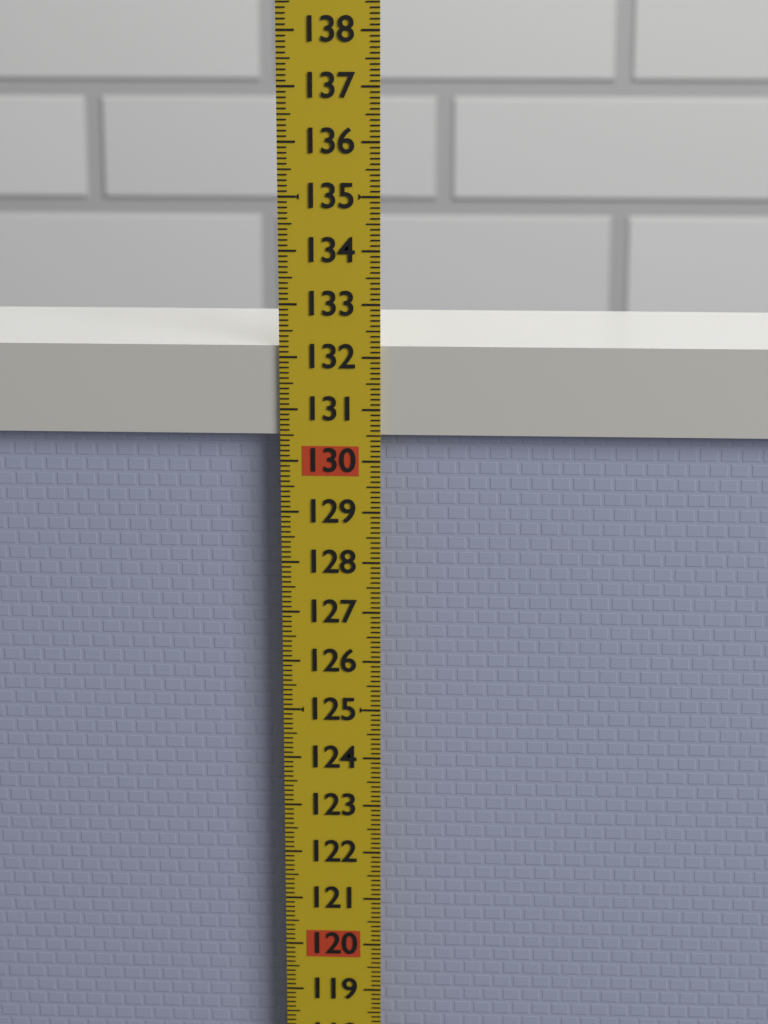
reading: 132.2 (no unit)
